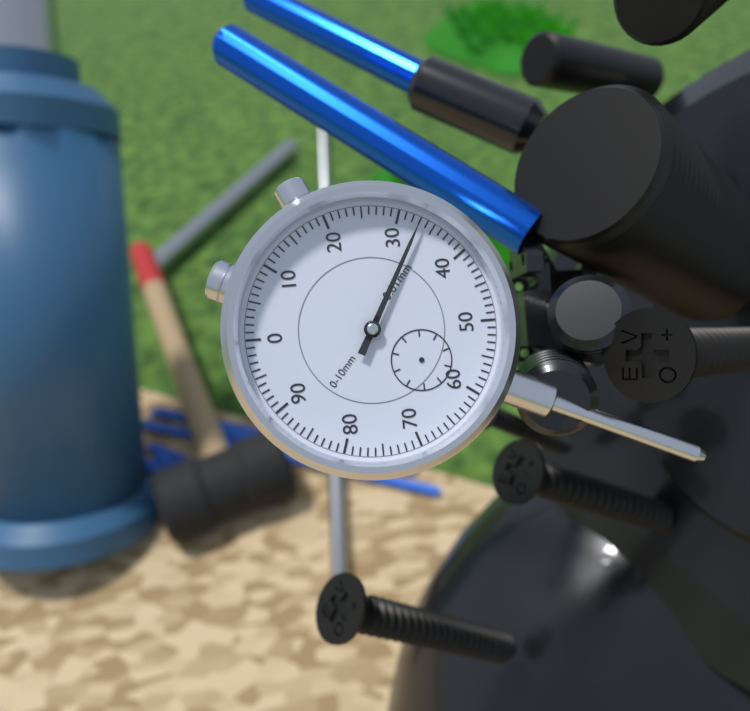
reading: 0.33 mm
